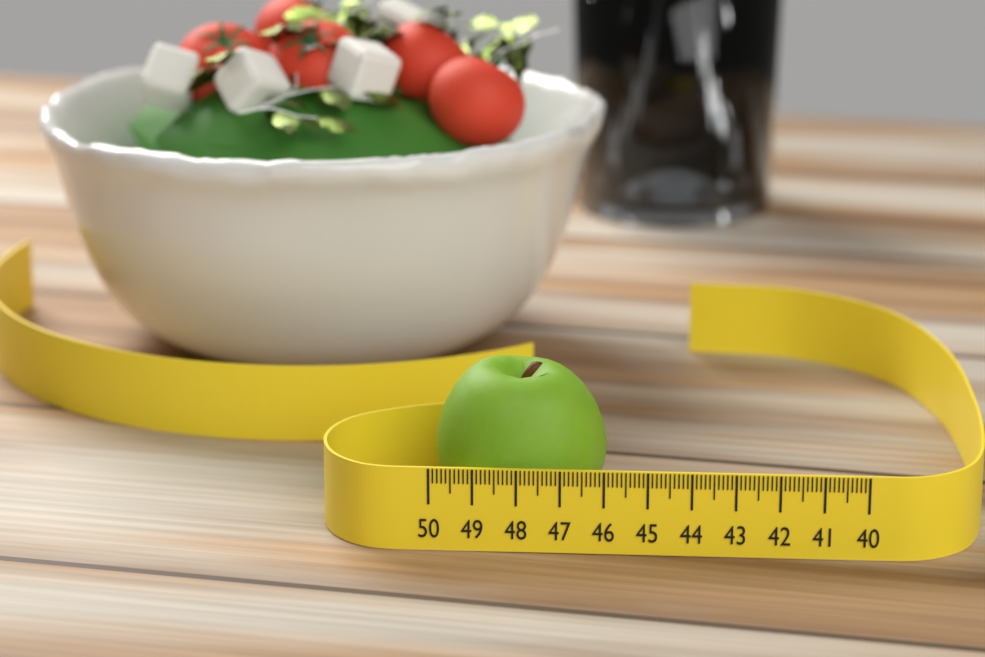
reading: 46.0 (no unit)
